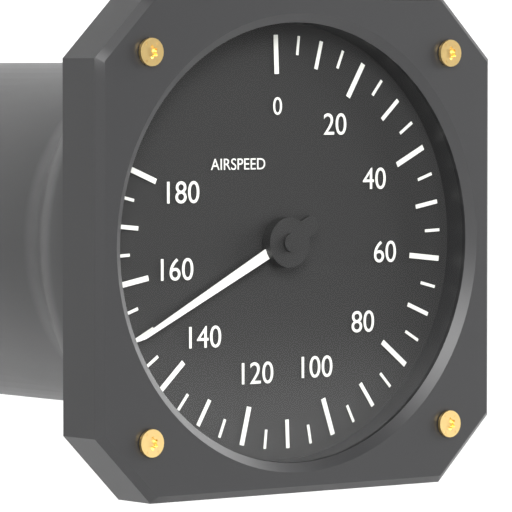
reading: 150 (no unit)
